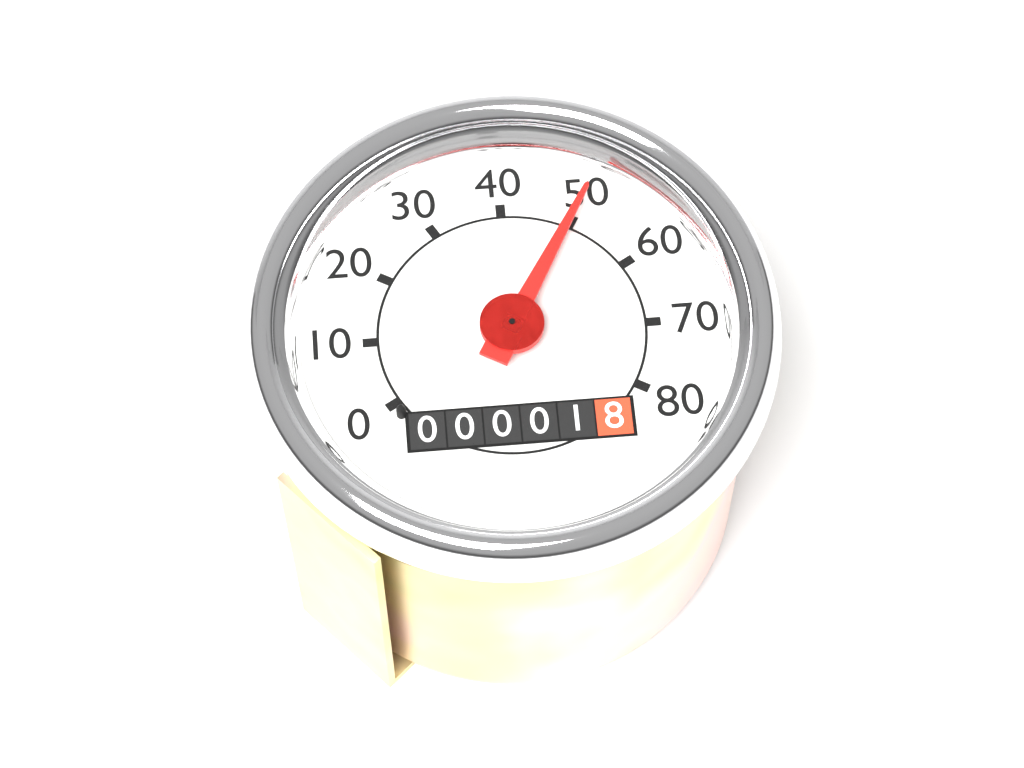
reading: 50 (no unit)
